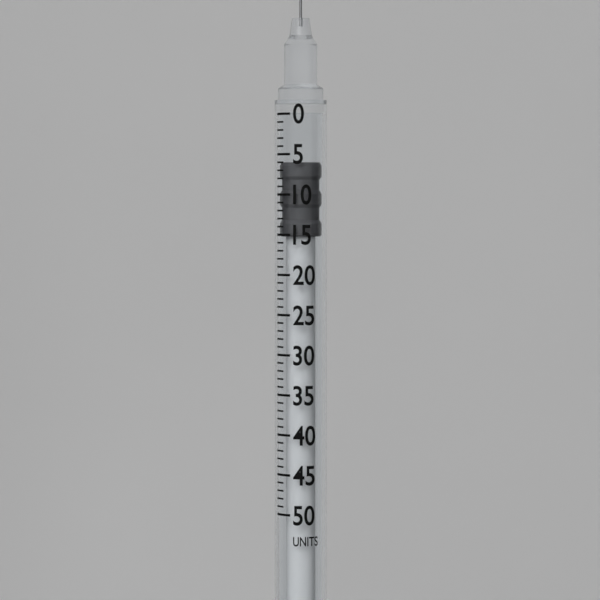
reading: 6 units
